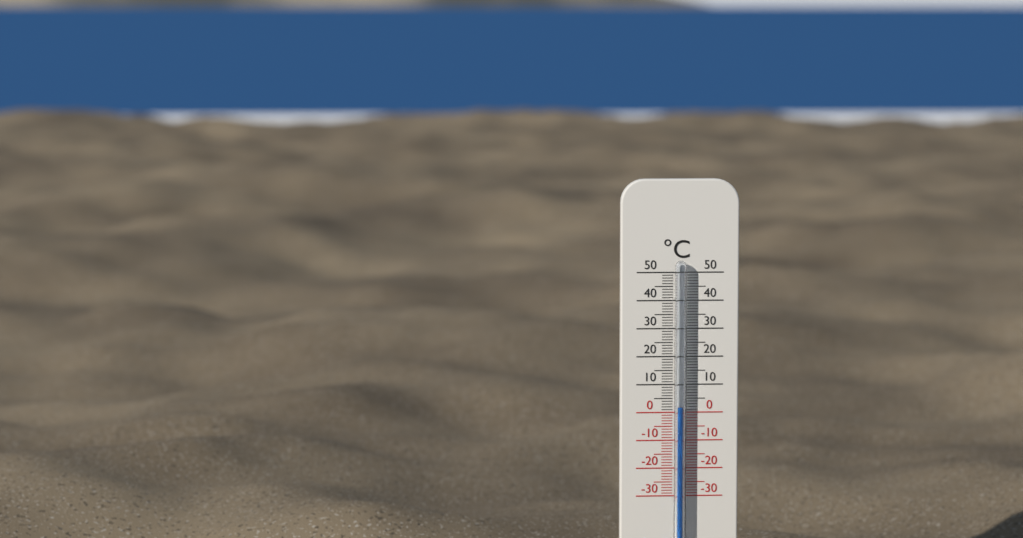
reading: 2 °C
